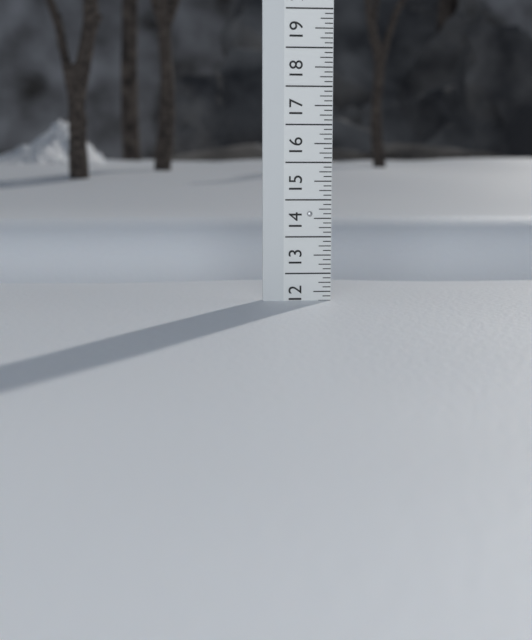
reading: 12.250 (no unit)
